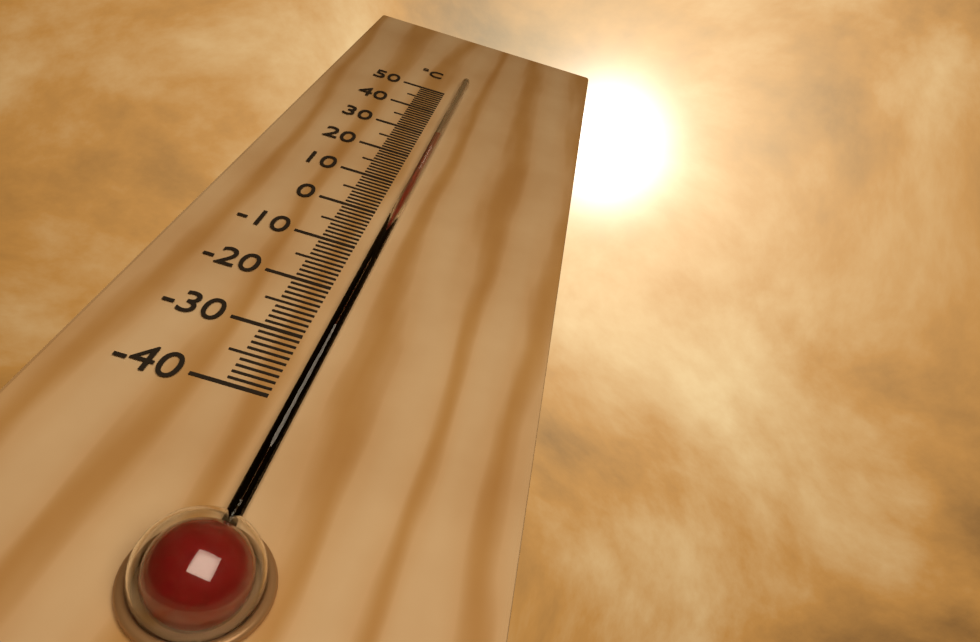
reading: 29 °C
